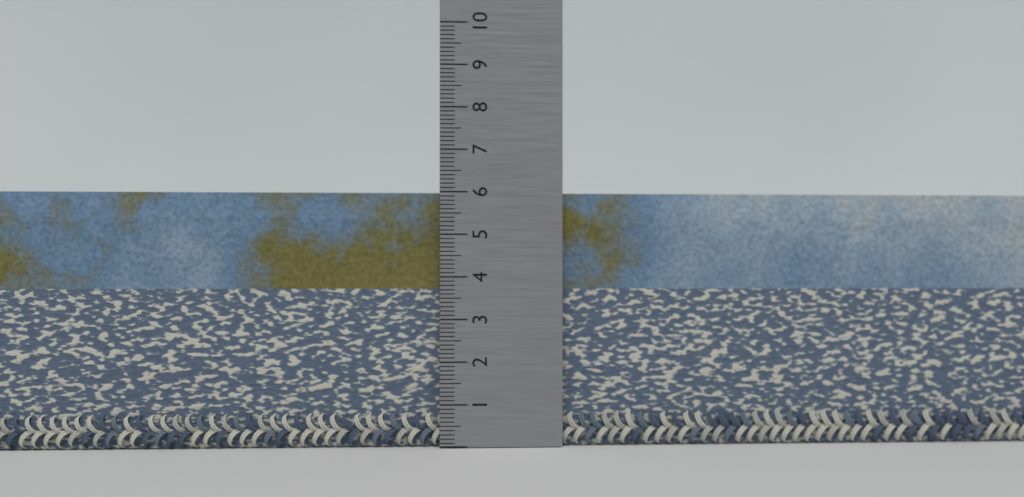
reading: 6.0 (no unit)
